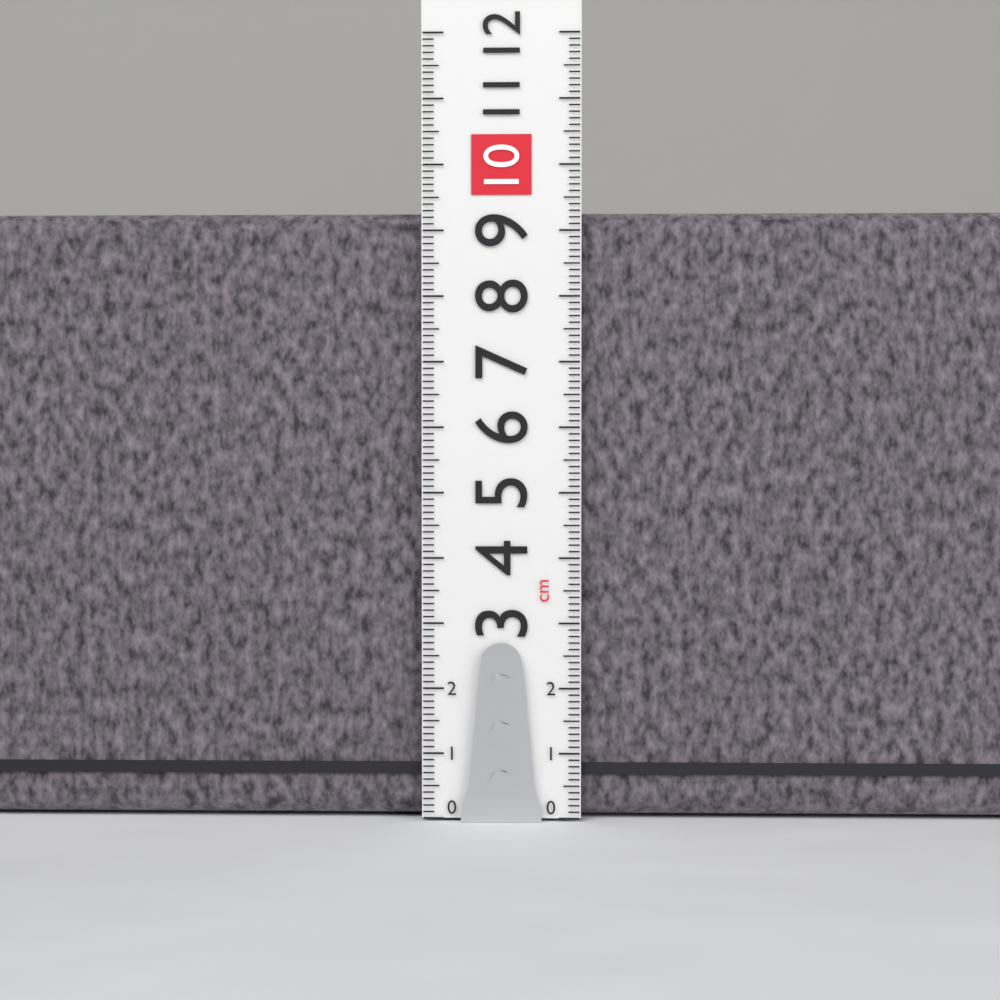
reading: 9.3 cm
